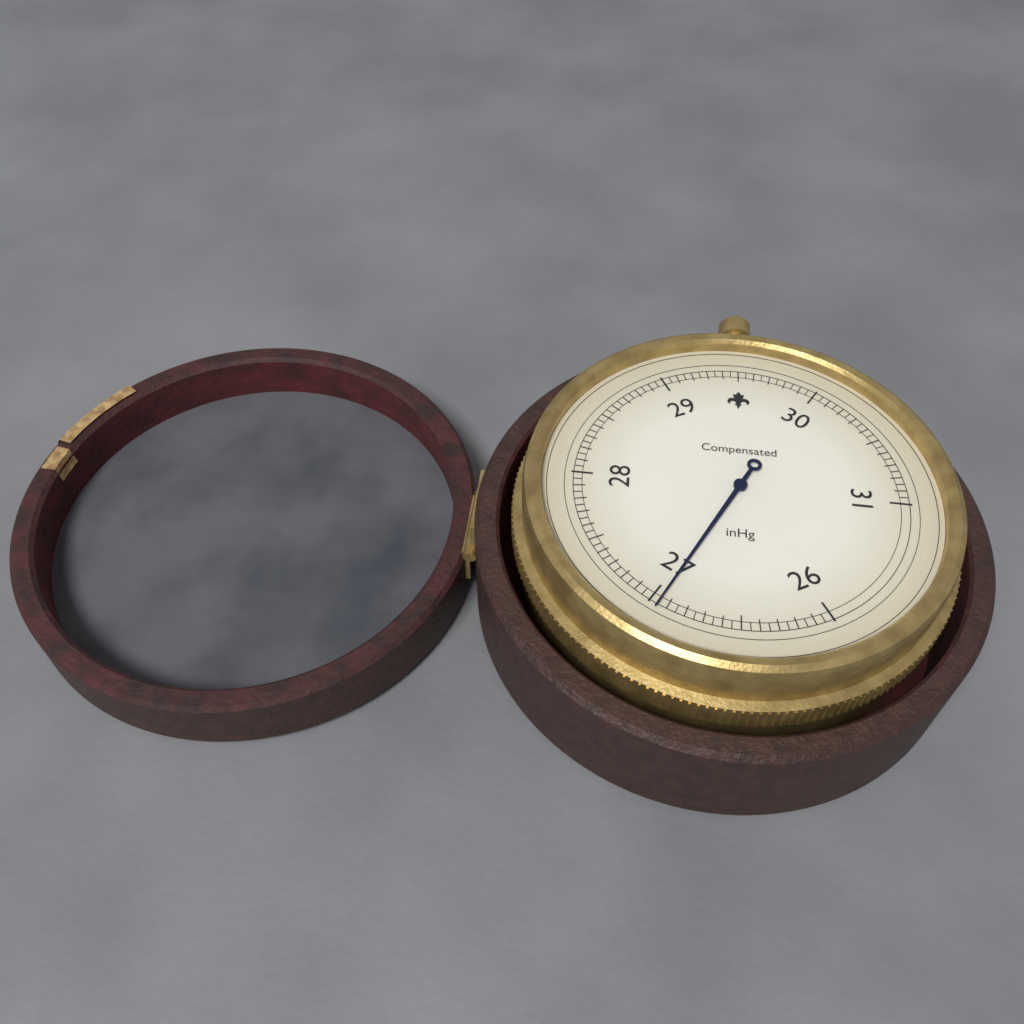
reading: 26.95 inHg
